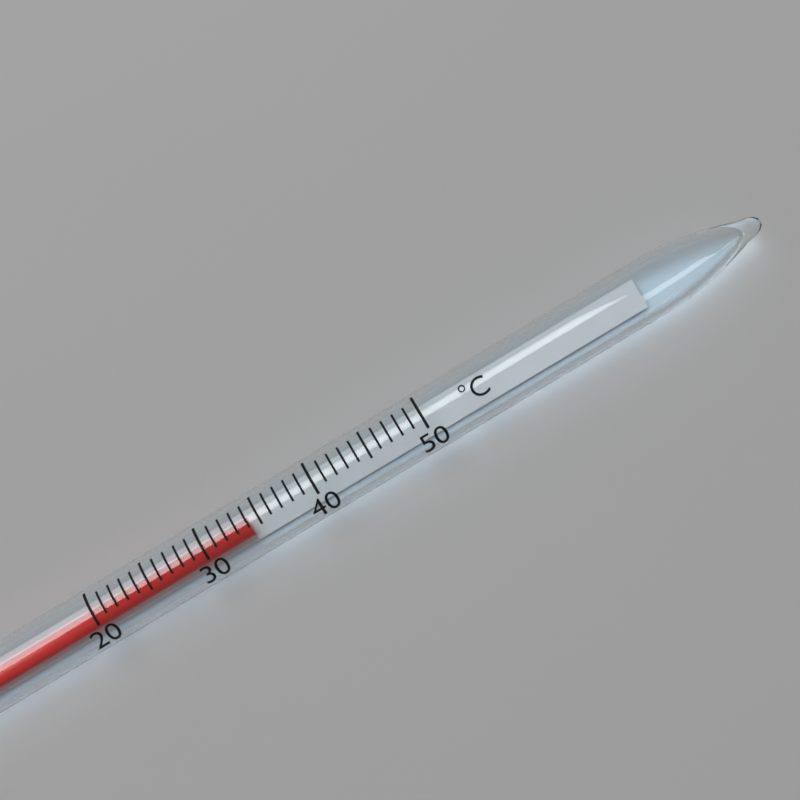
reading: 34 °C
